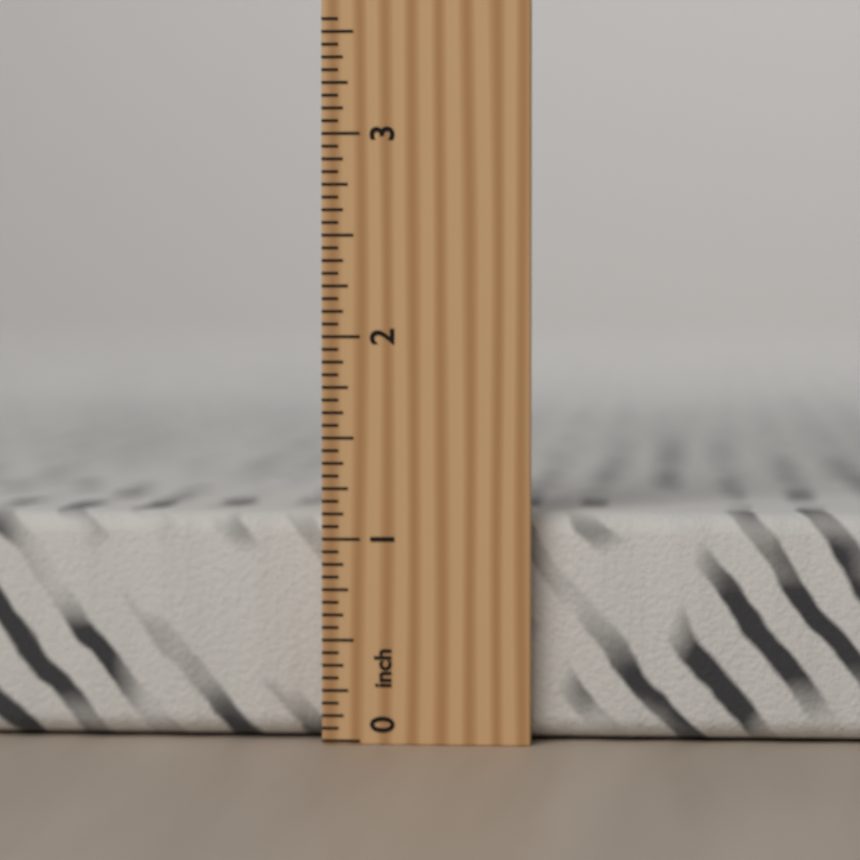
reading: 1.1250 inch
